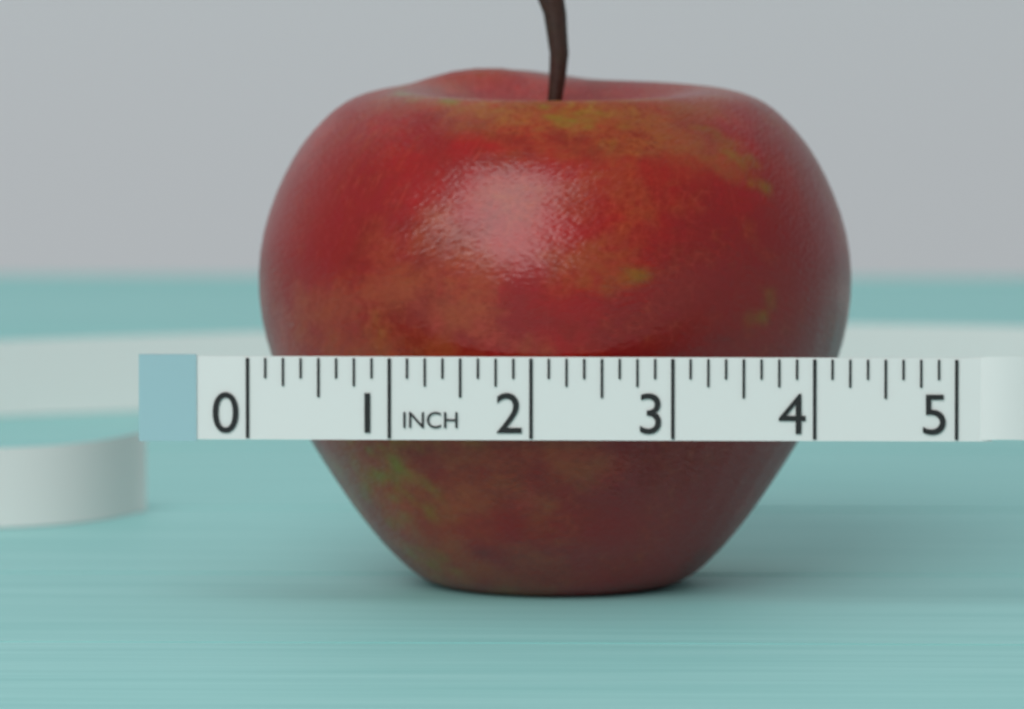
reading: 4.250 in
